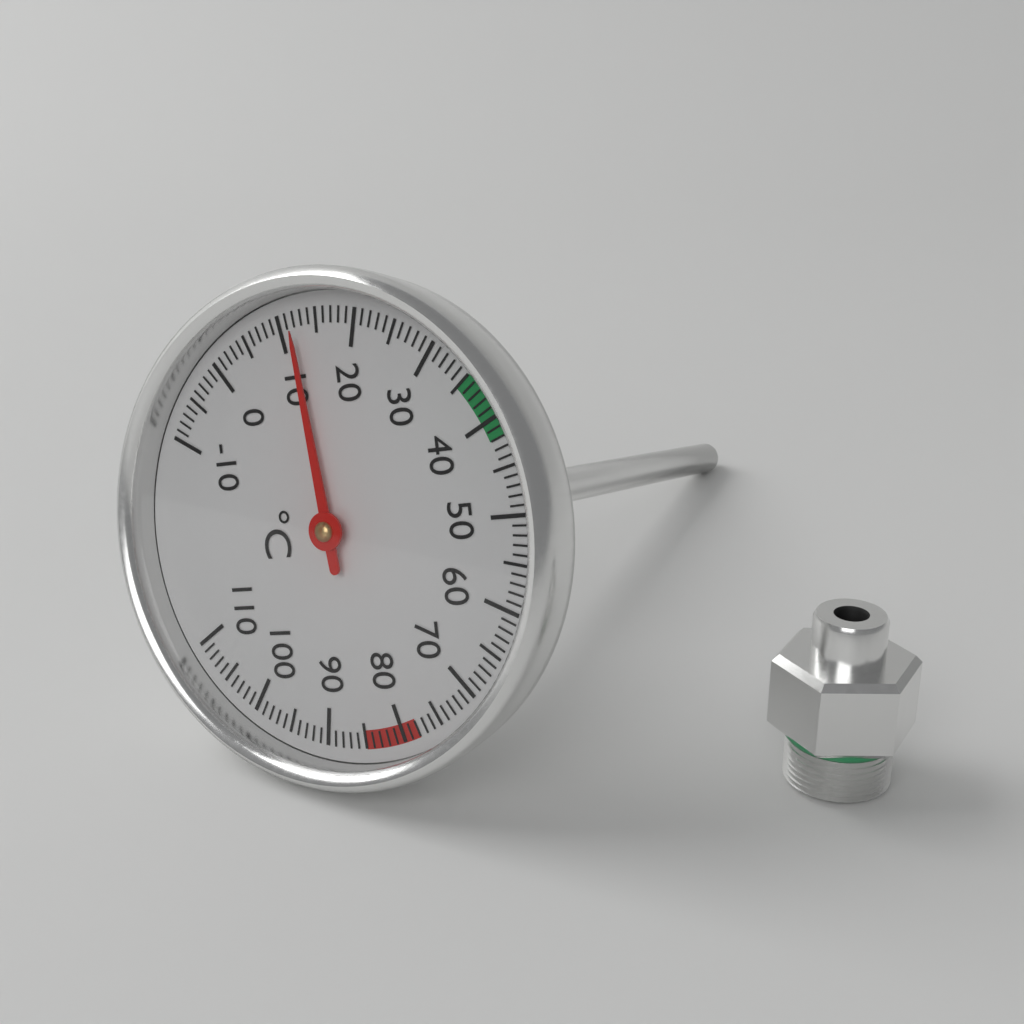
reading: 12 °C
